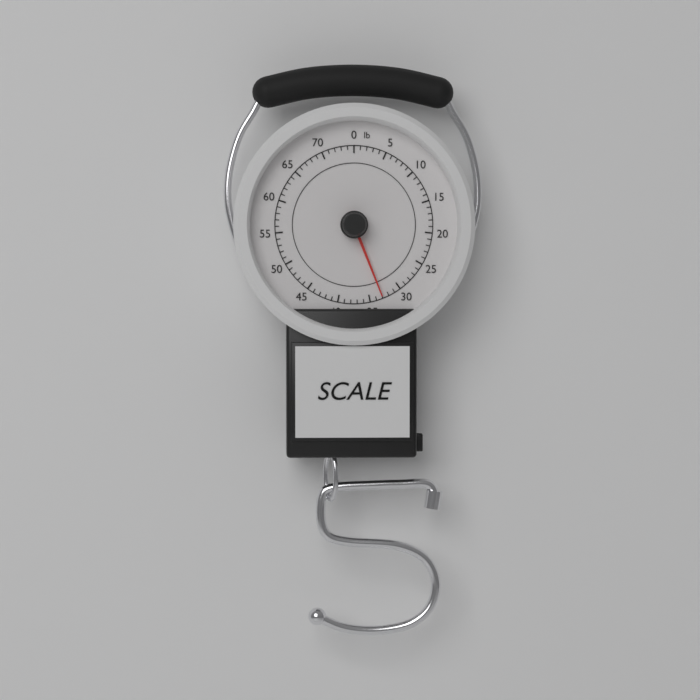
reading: 33 lb
